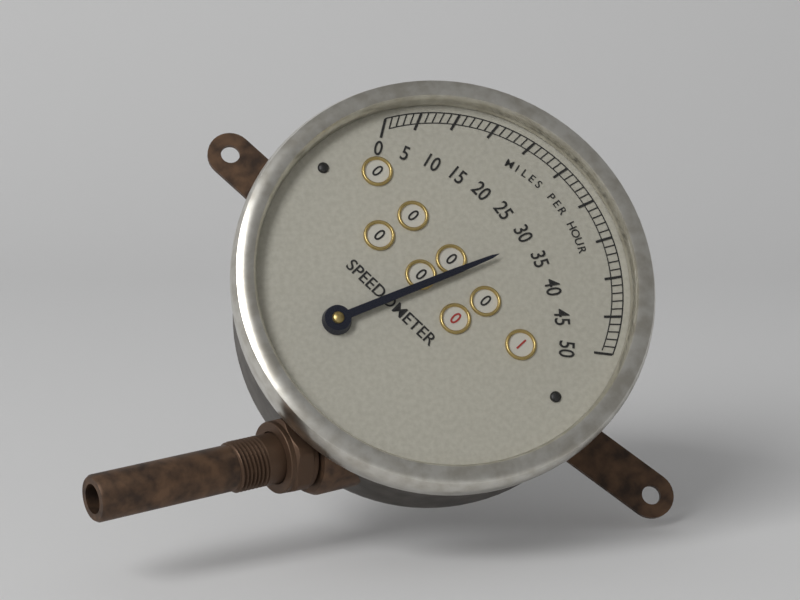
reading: 32 mph
